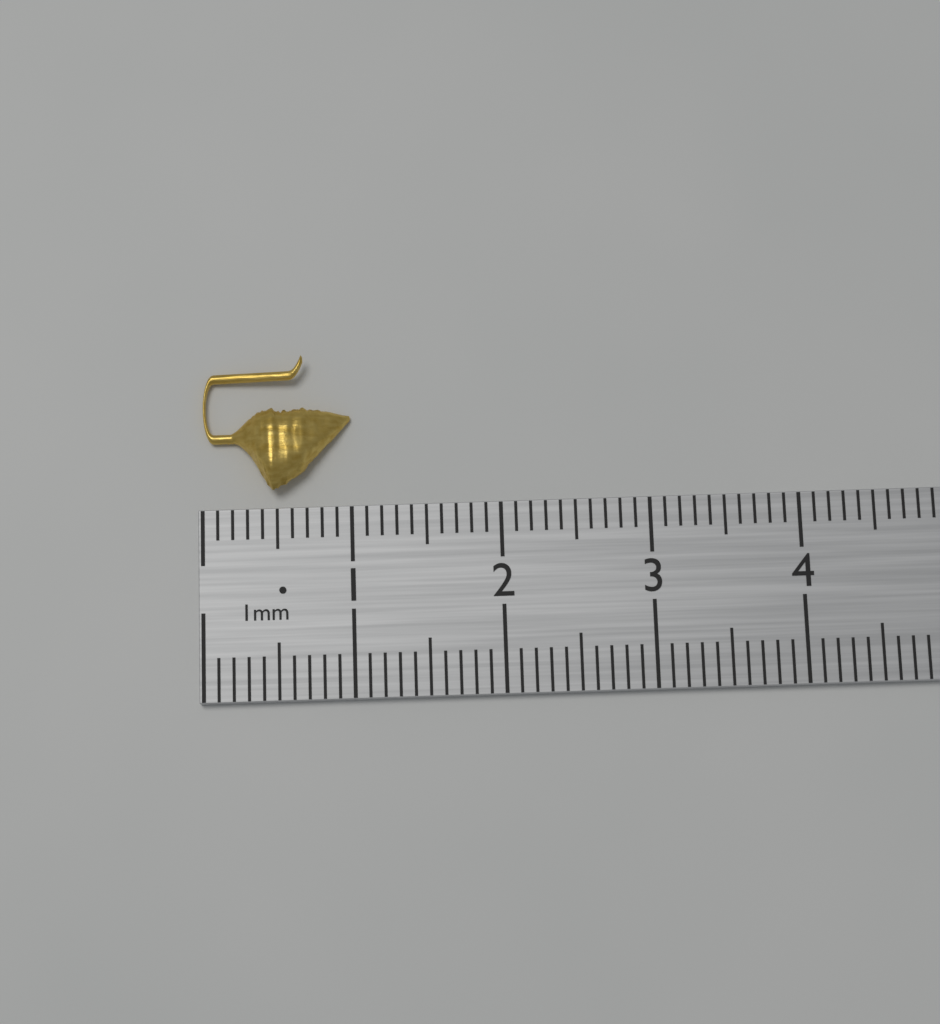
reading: 1.0 cm
